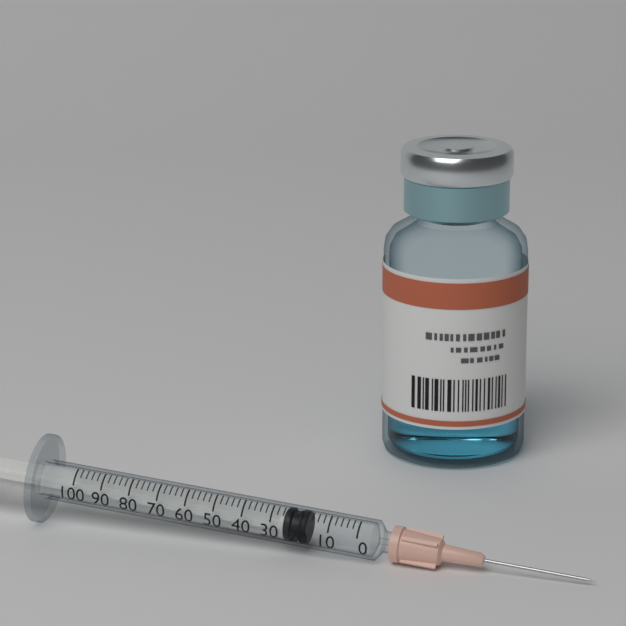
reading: 18 (no unit)
